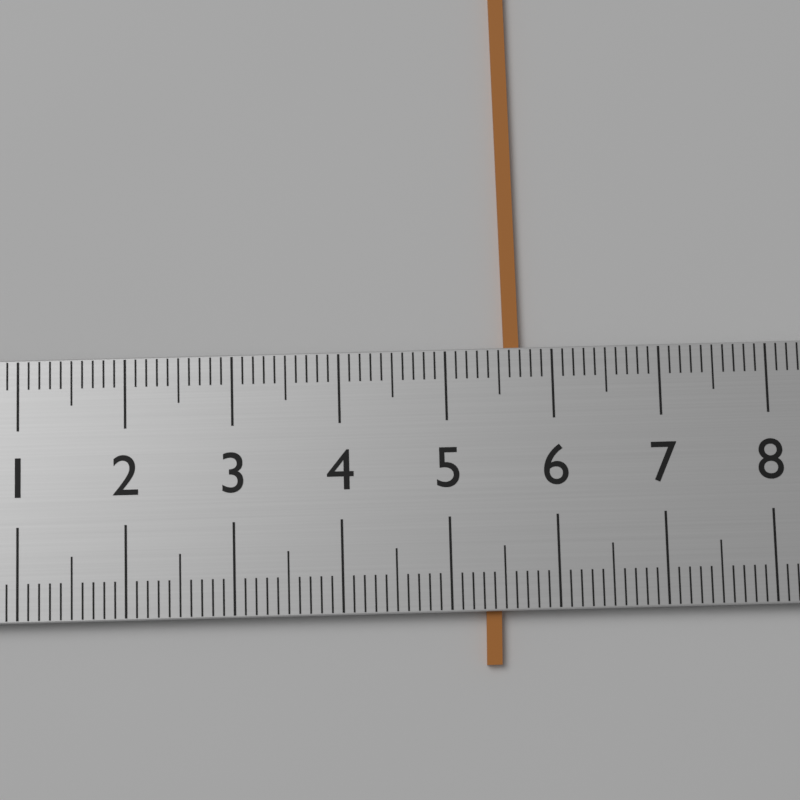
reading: 5.7 (no unit)
